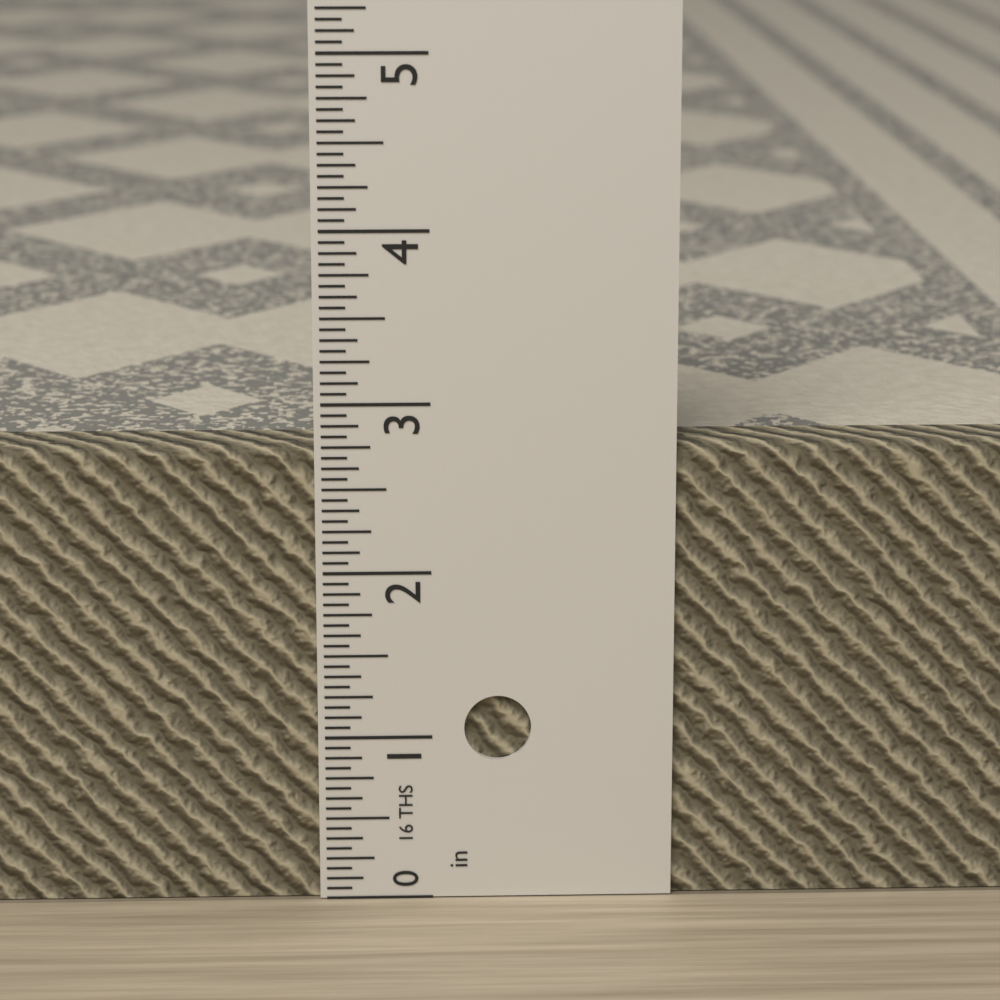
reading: 2.7500 in
